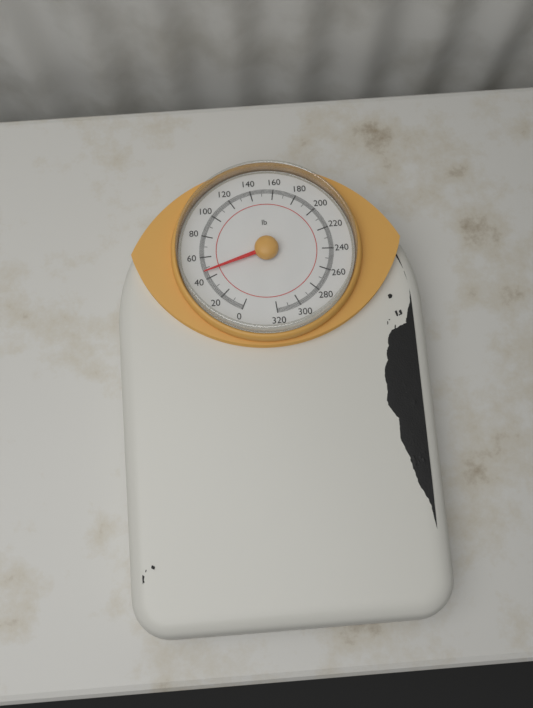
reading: 46 lb
